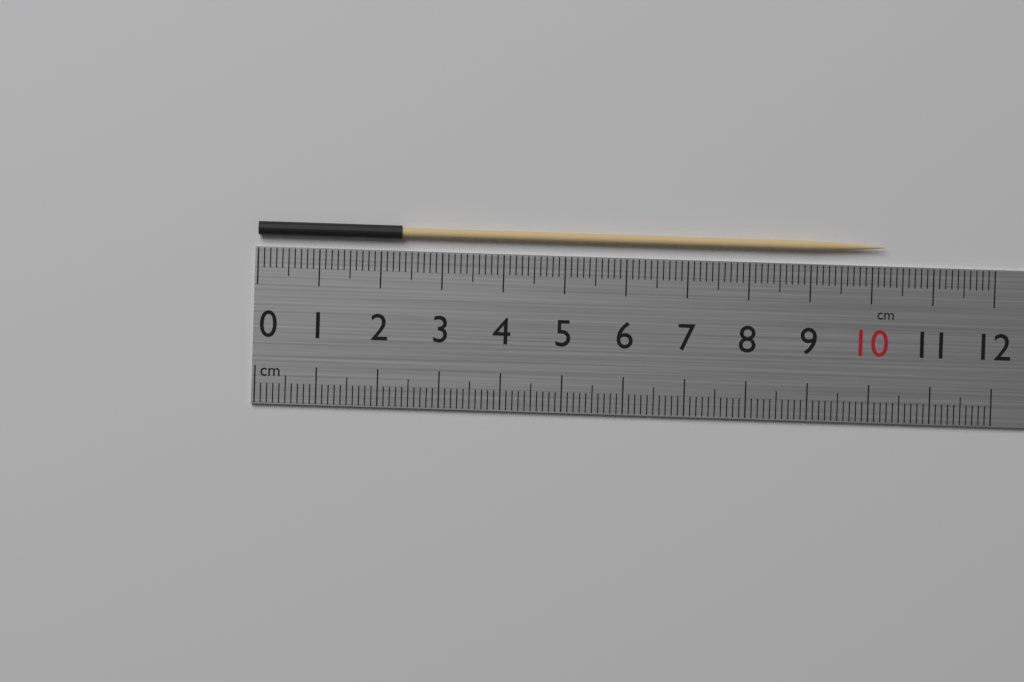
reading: 10.2 cm
